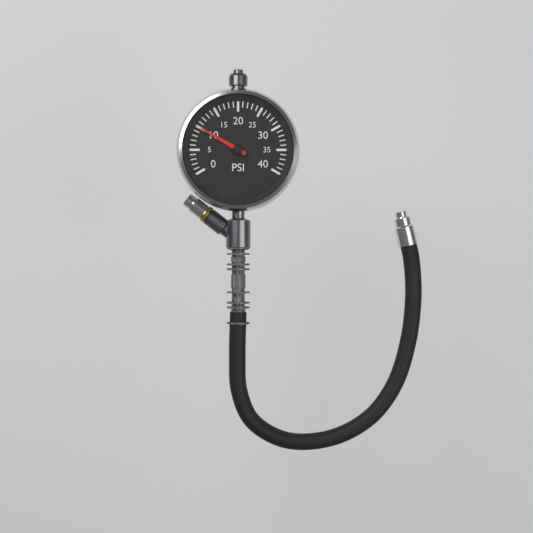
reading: 10 psi
